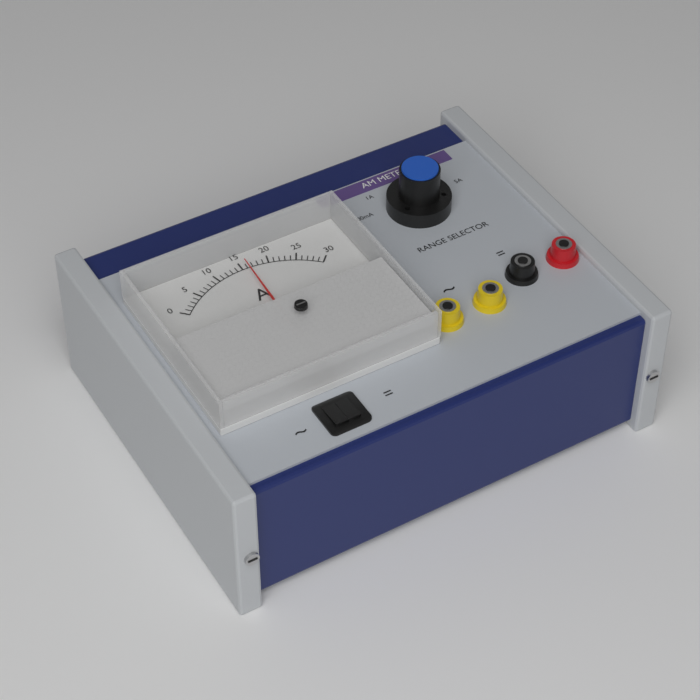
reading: 16 A
